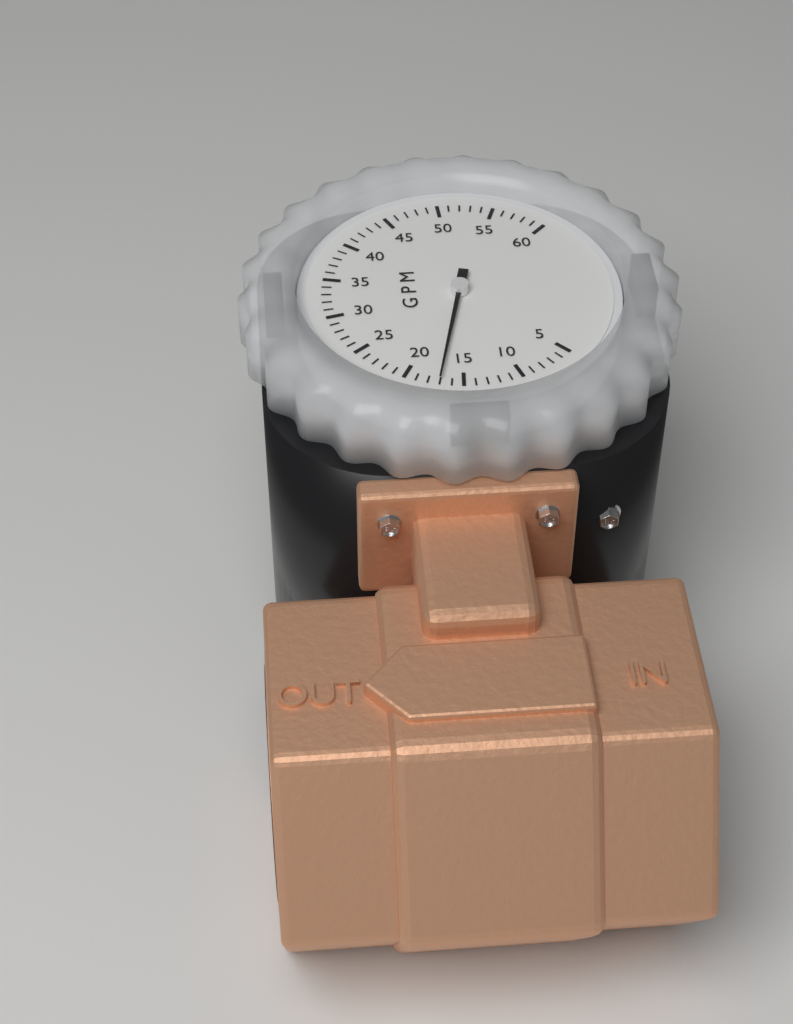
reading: 17 GPM
